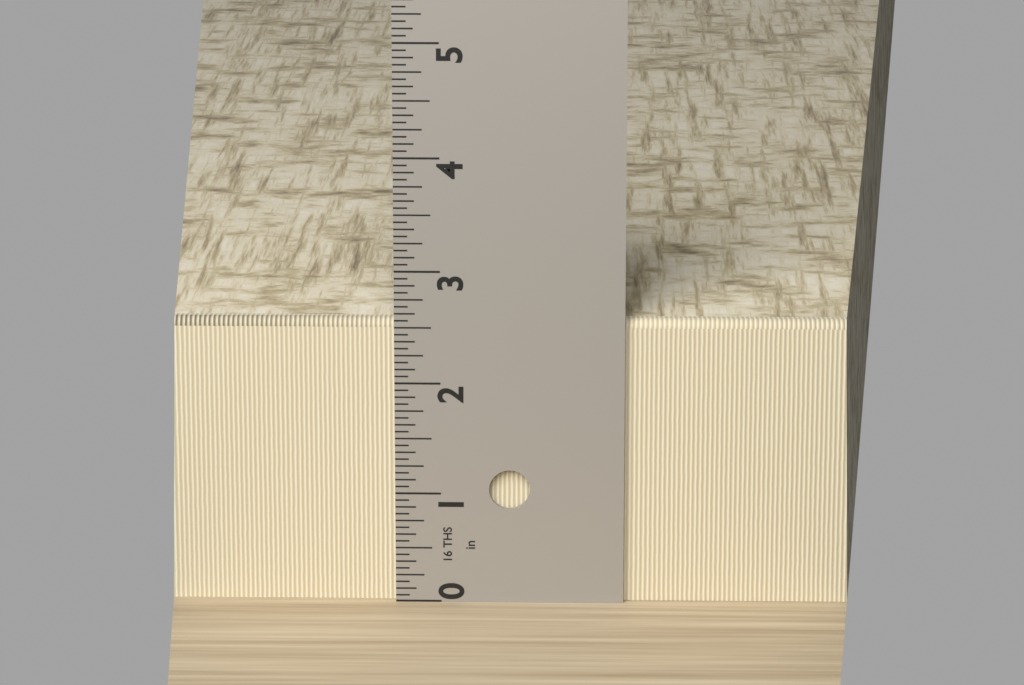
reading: 2.5625 in
